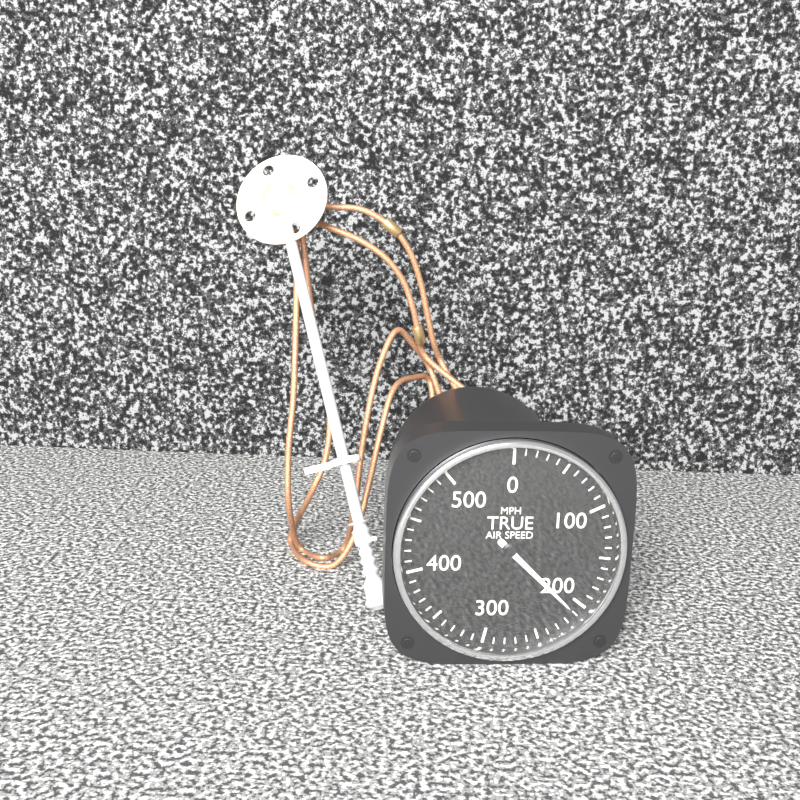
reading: 210 MPH
